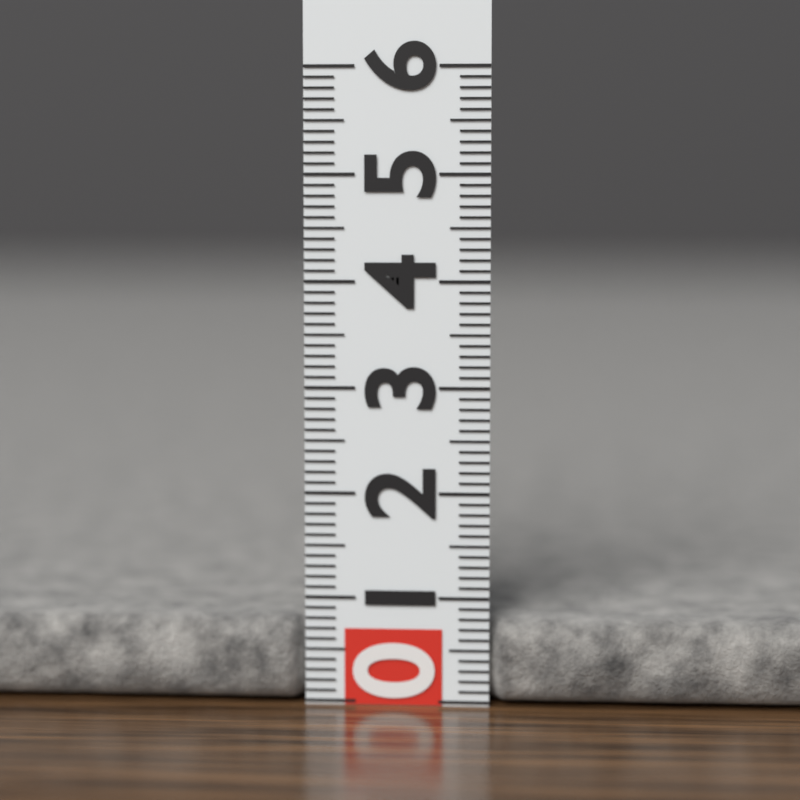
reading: 0.8 (no unit)
